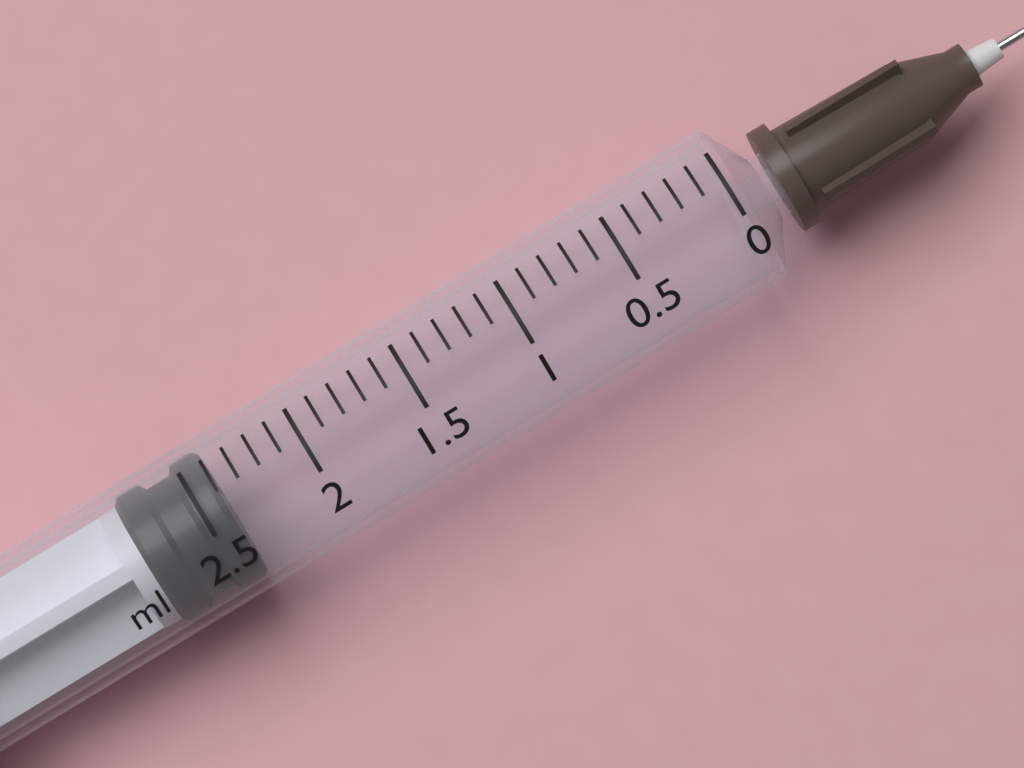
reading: 2.4 ml
